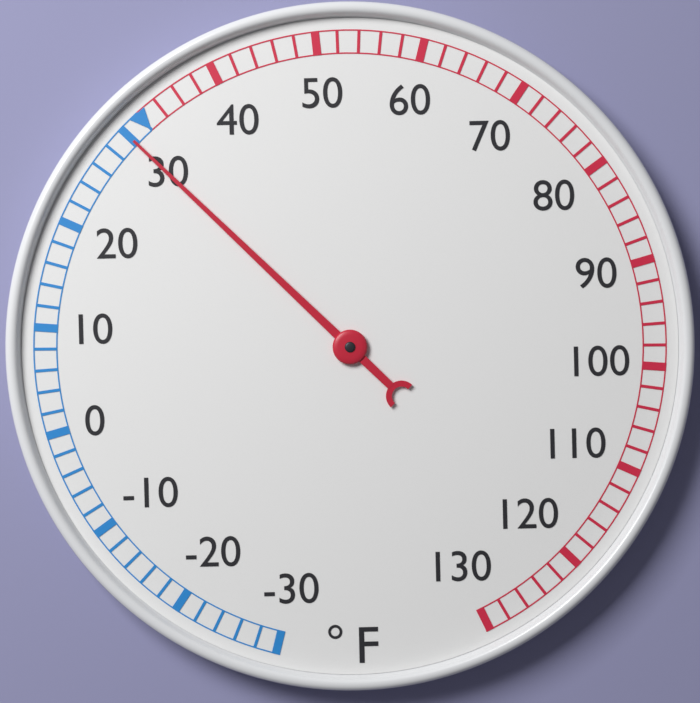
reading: 30 °F
